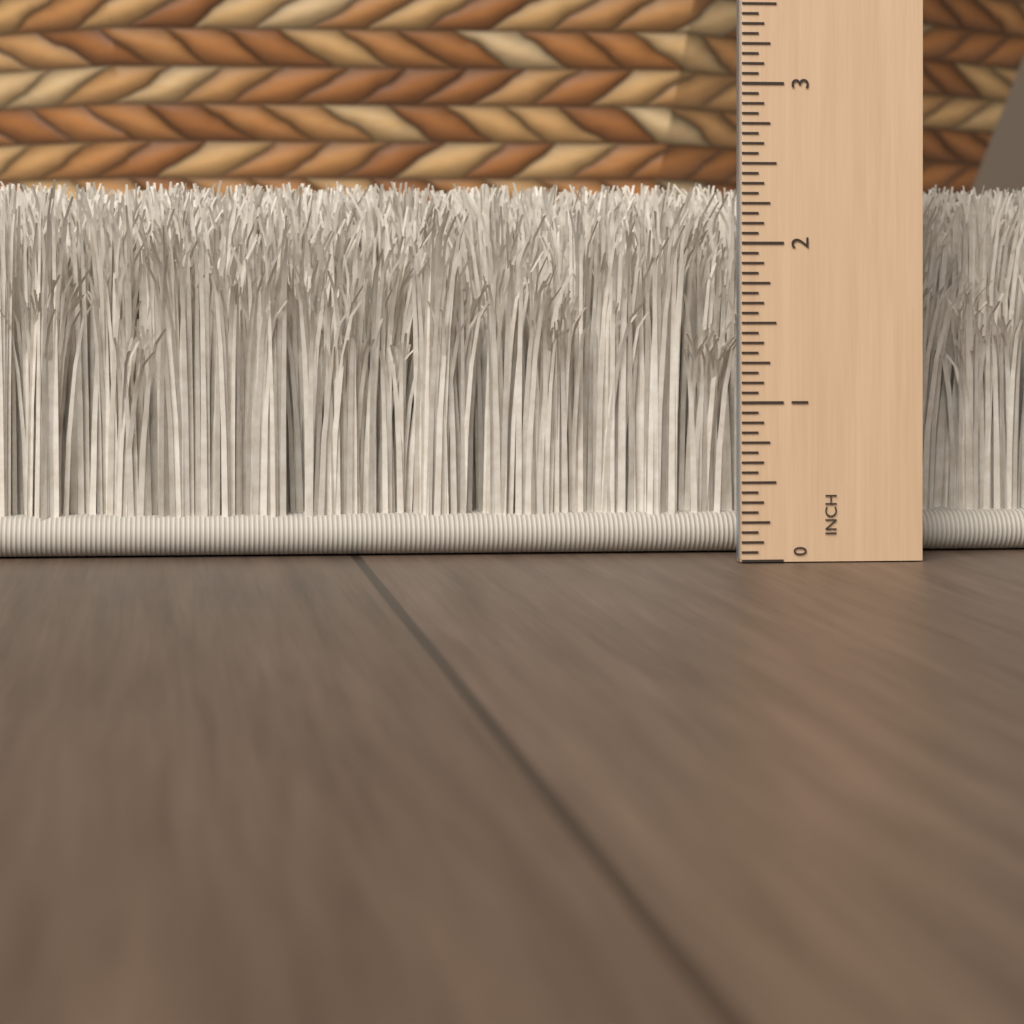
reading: 2.4375 in
